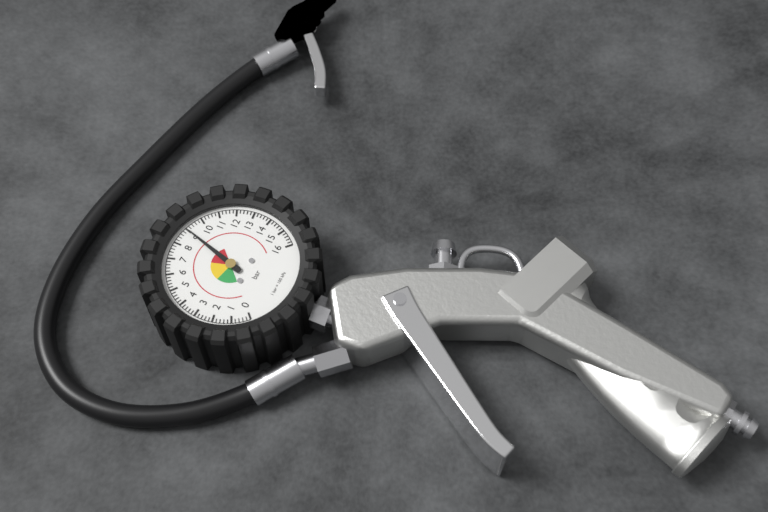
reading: 9.0 bar
